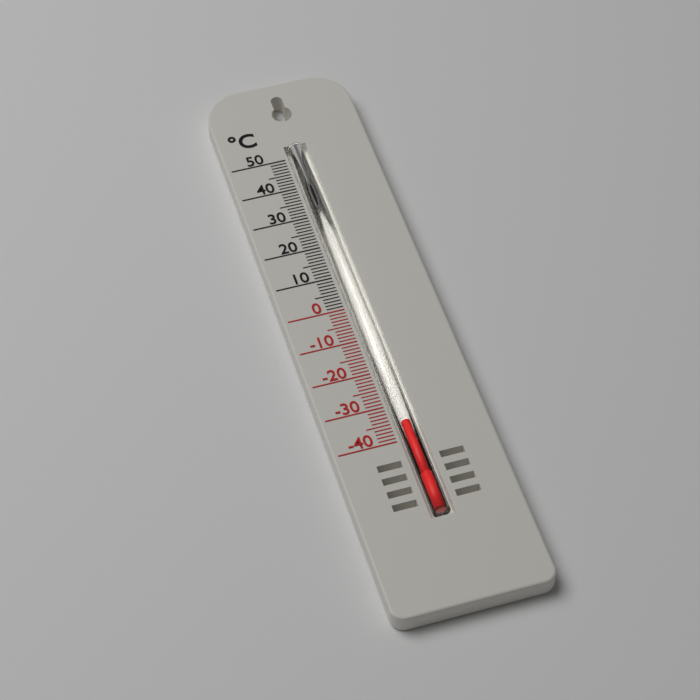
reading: -35 °C
